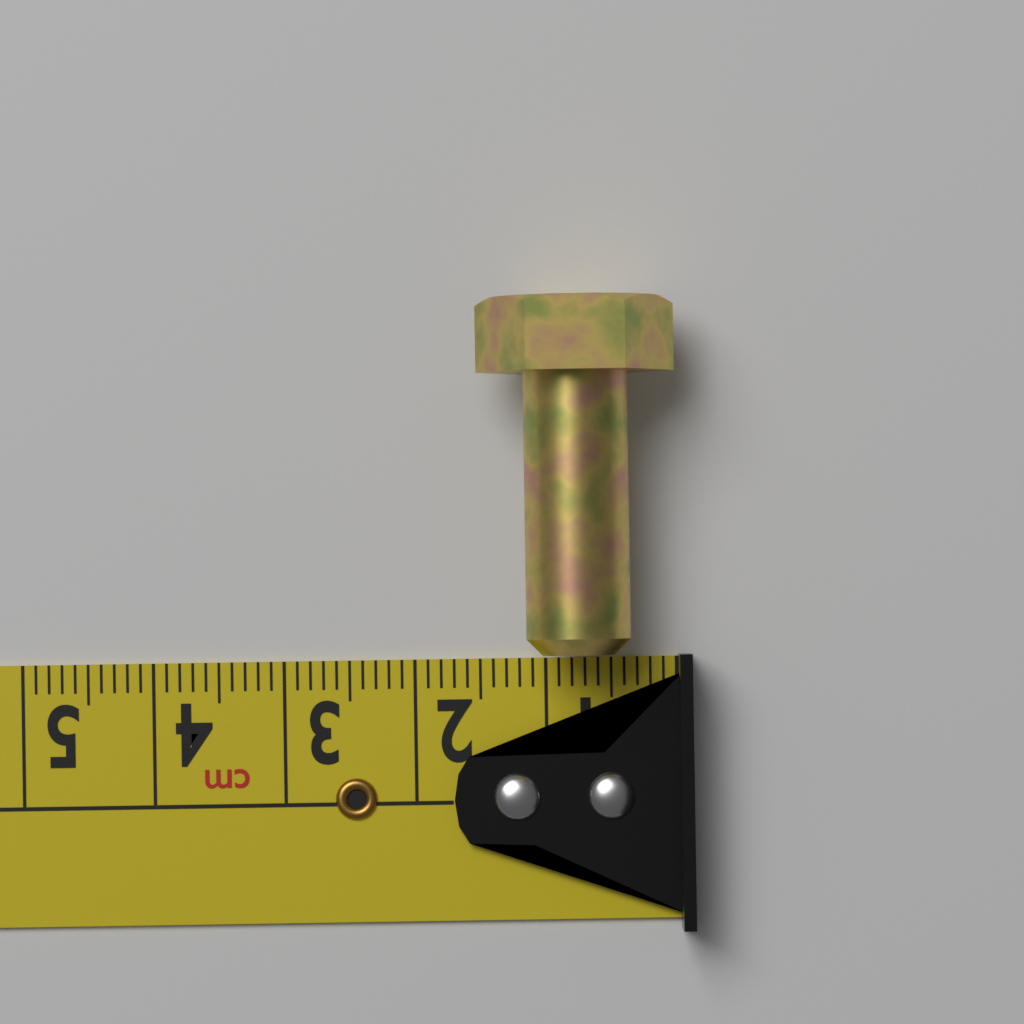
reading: 1.5 cm
